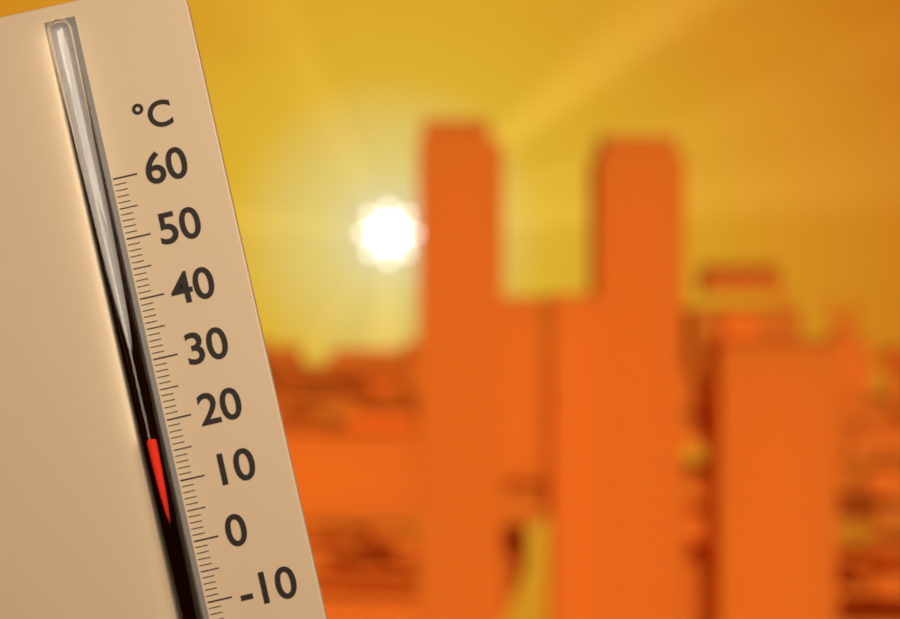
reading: 18 °C
